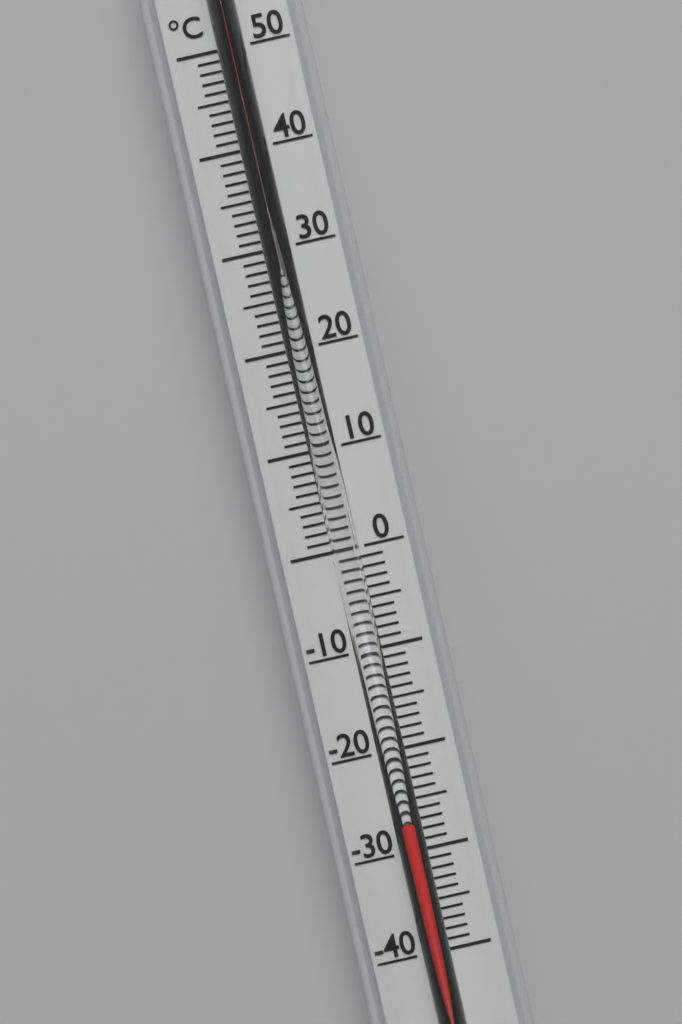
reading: -27 °C
